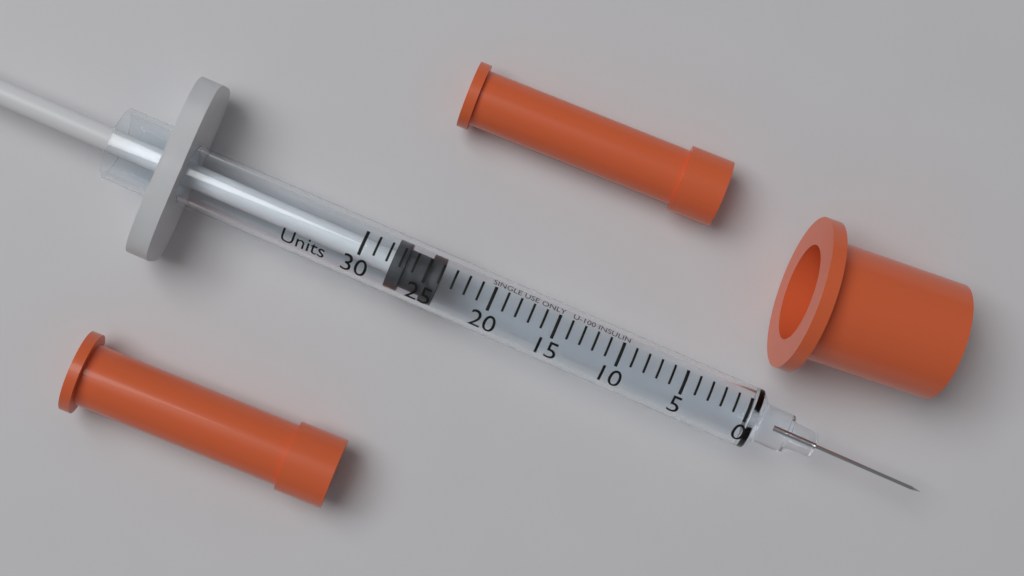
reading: 24 Units
